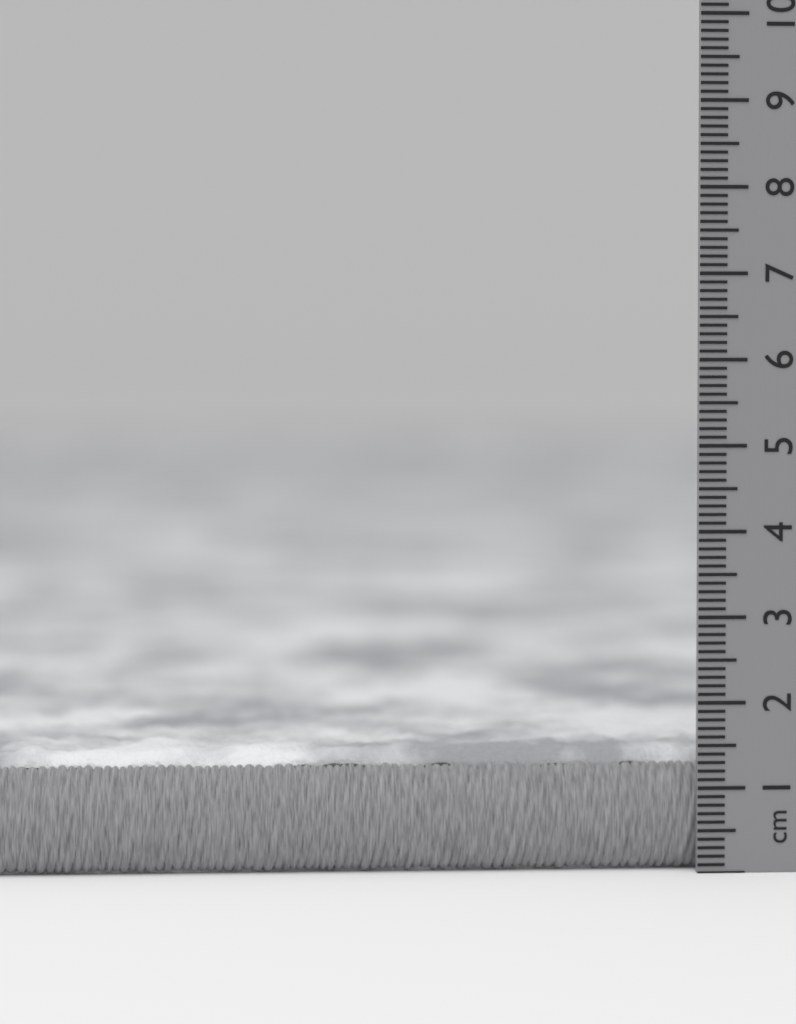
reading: 1.5 cm
